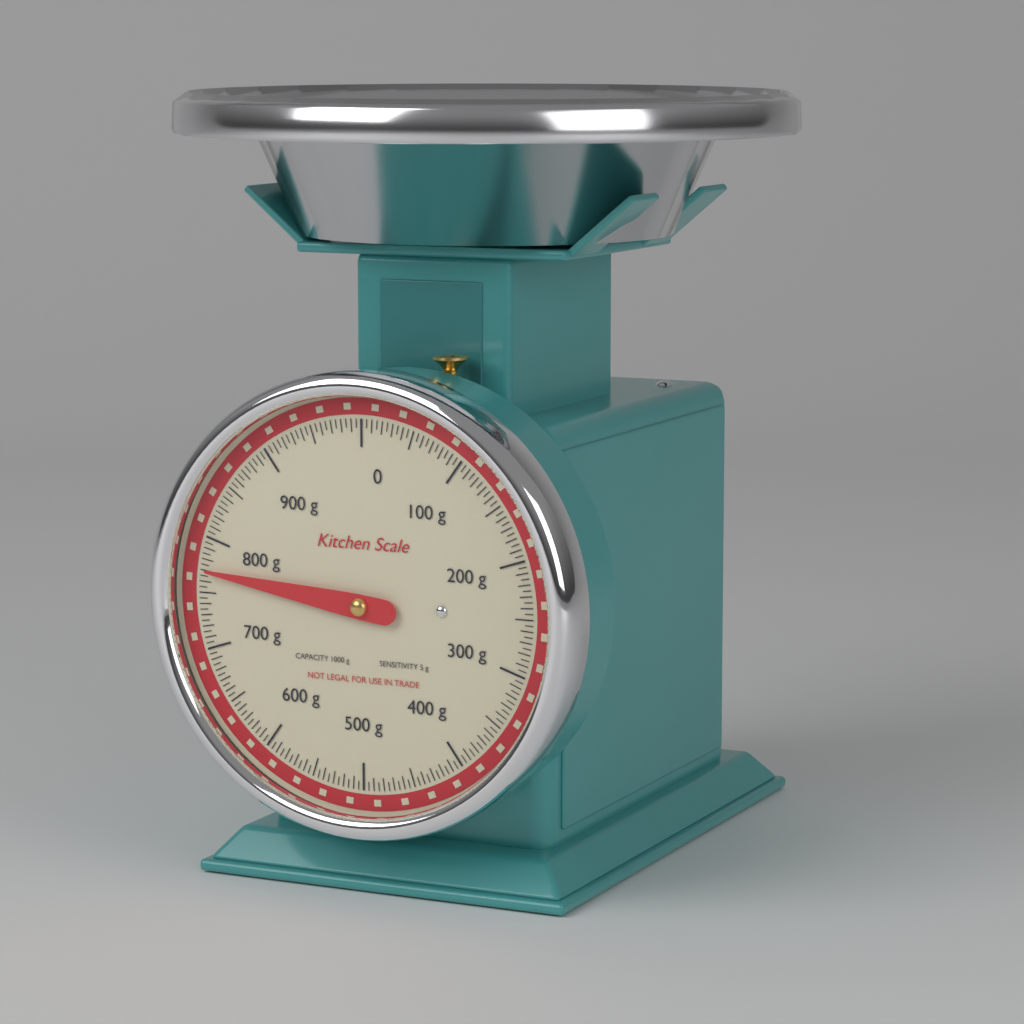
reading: 770 g
